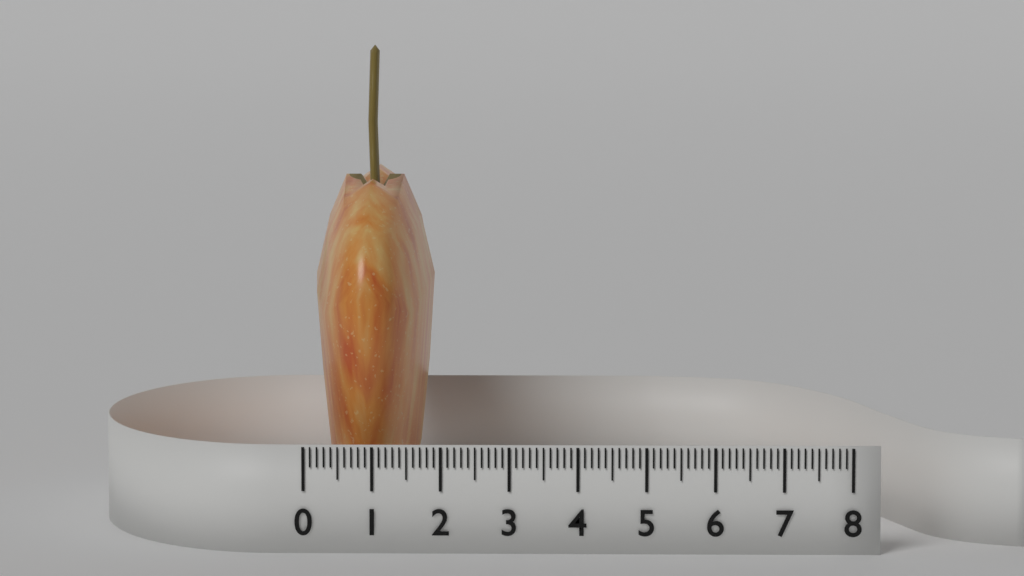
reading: 1.8 (no unit)
